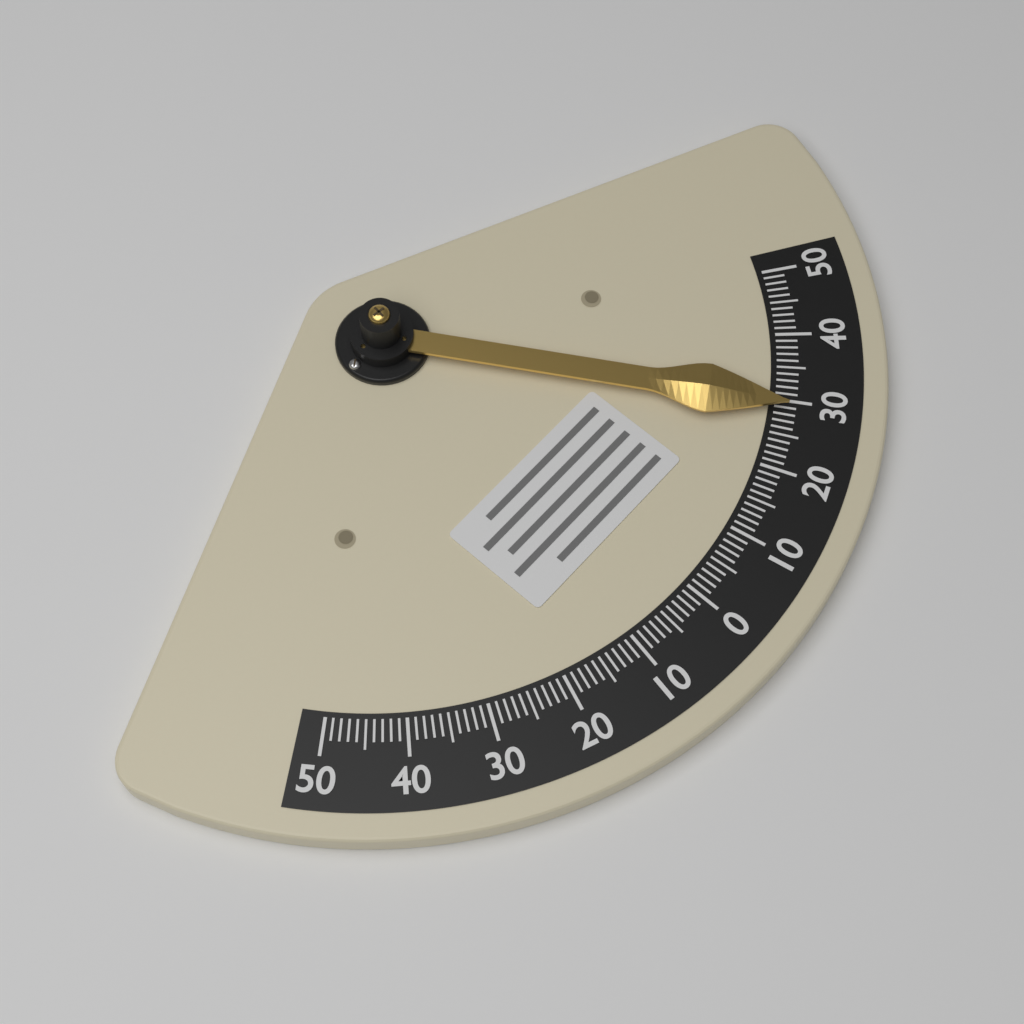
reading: 29 (no unit)
